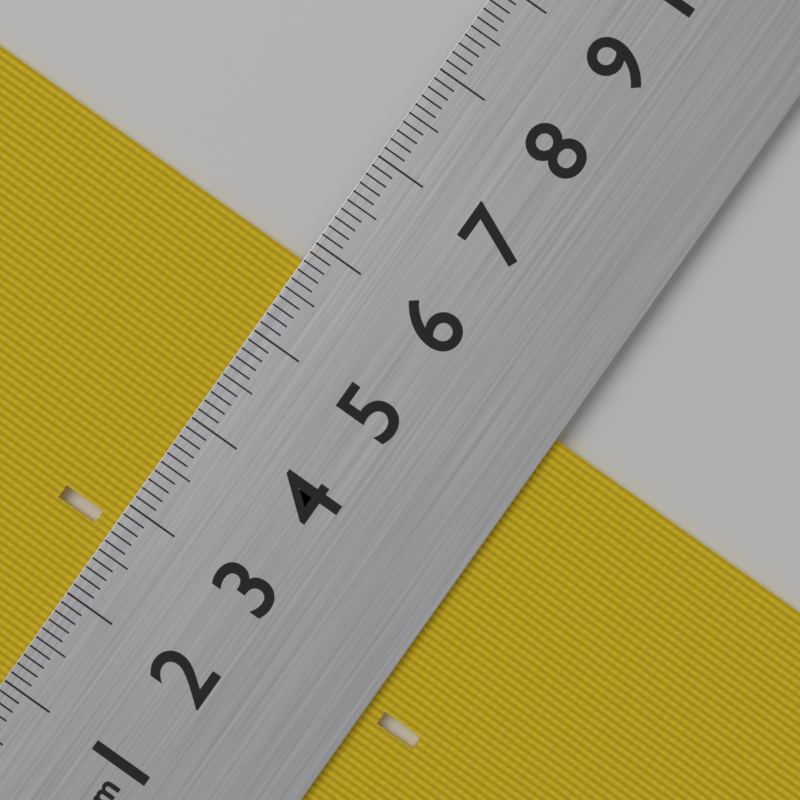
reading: 5.8 cm
